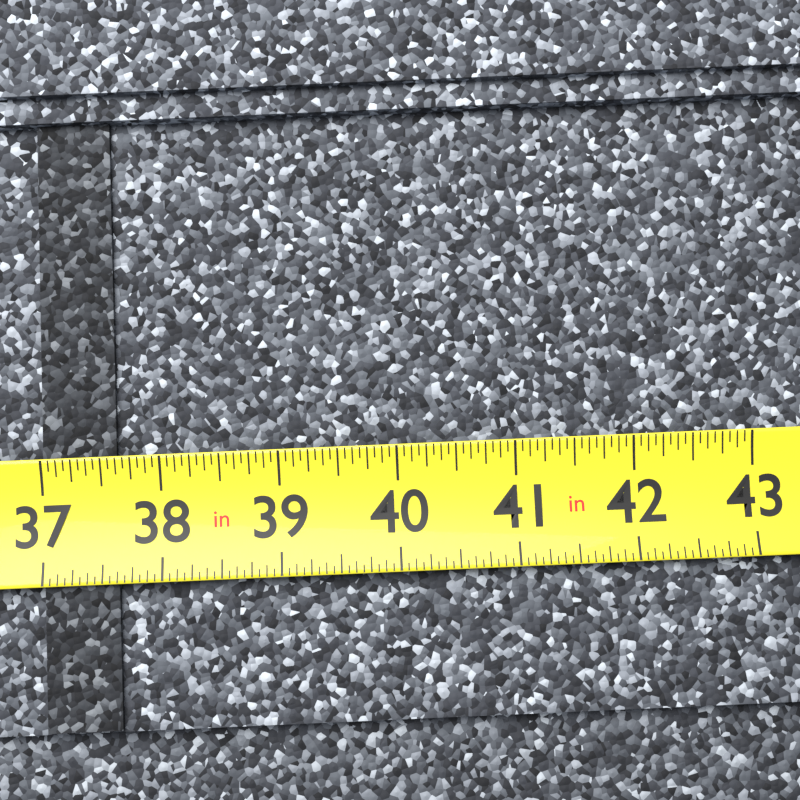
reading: 37.6250 in
